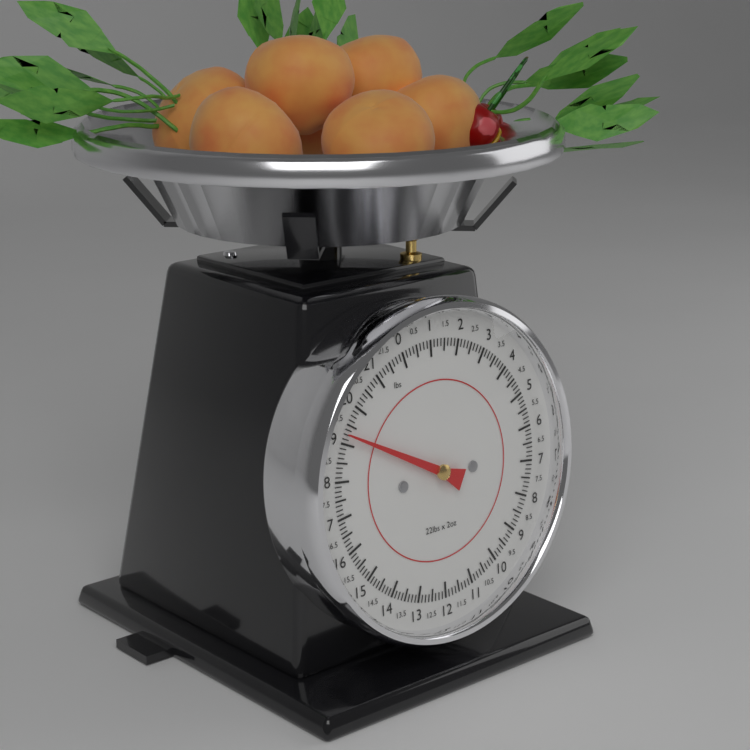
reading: 19.250 lbs
